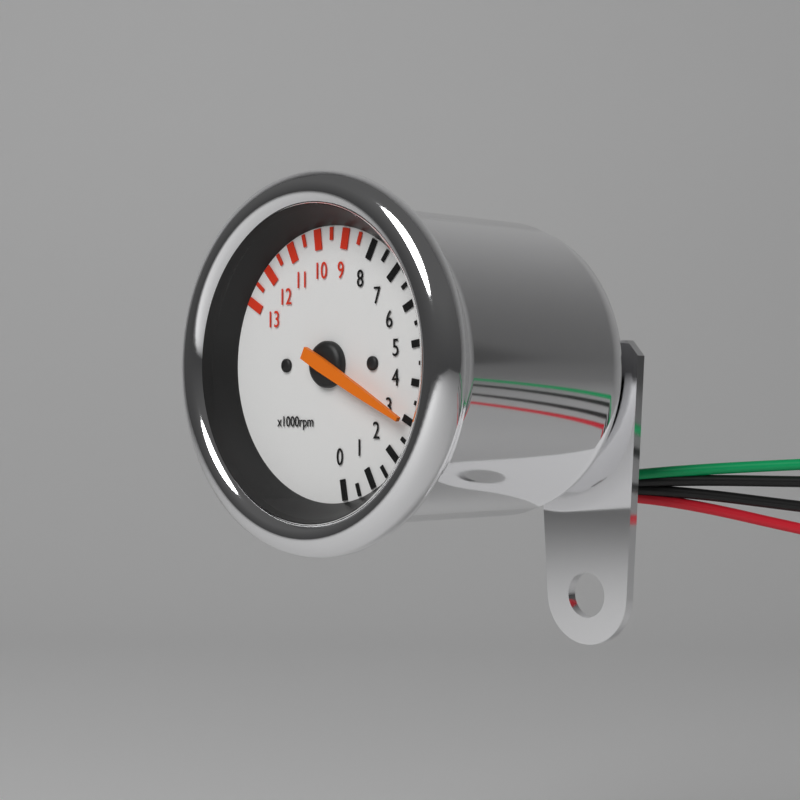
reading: 3000 rpm
